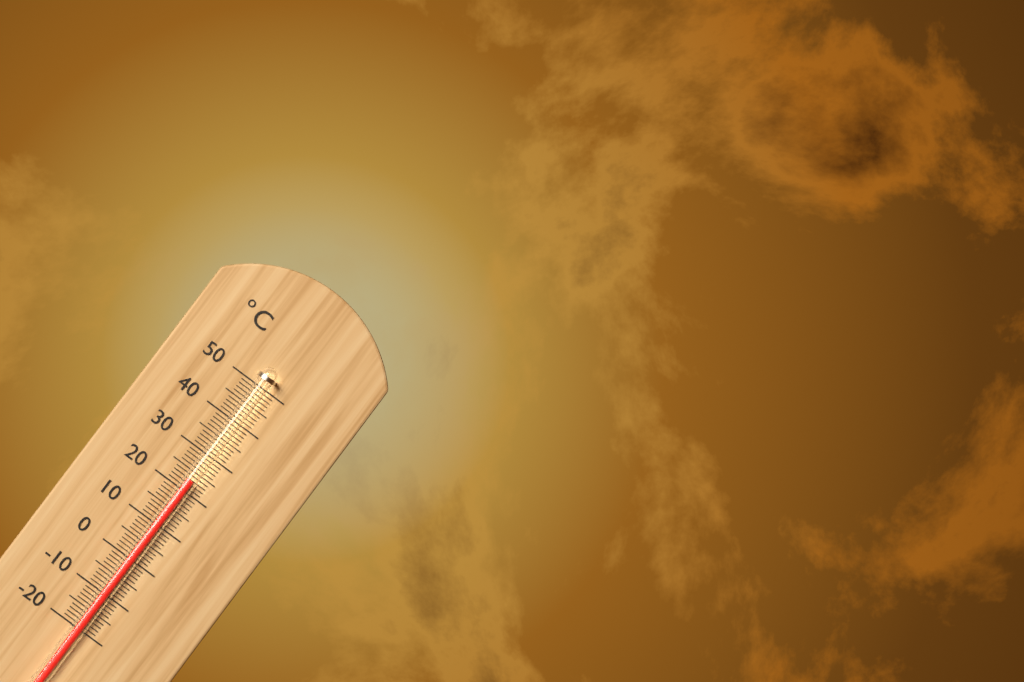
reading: 23 °C
